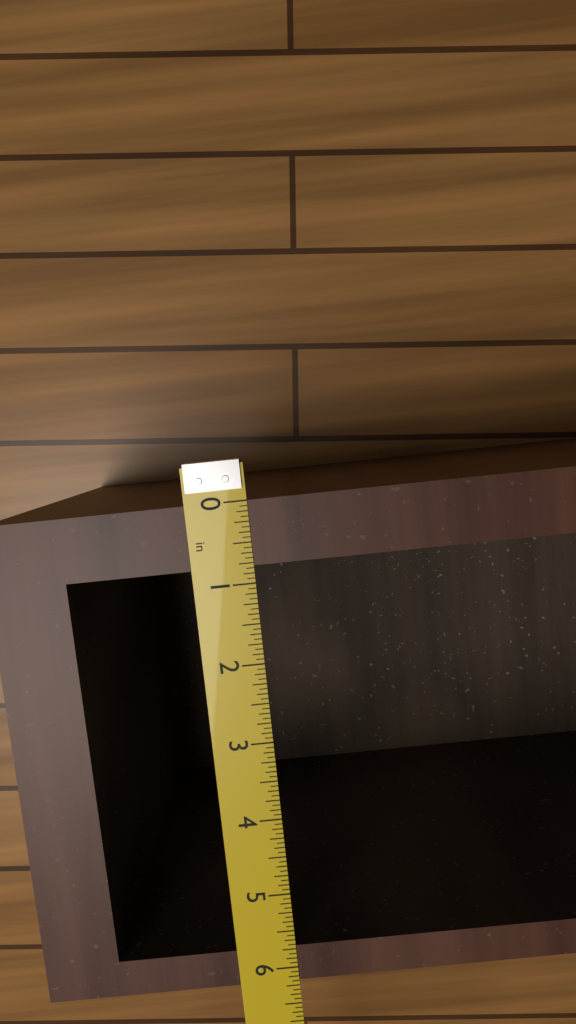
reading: 6.1875 in
